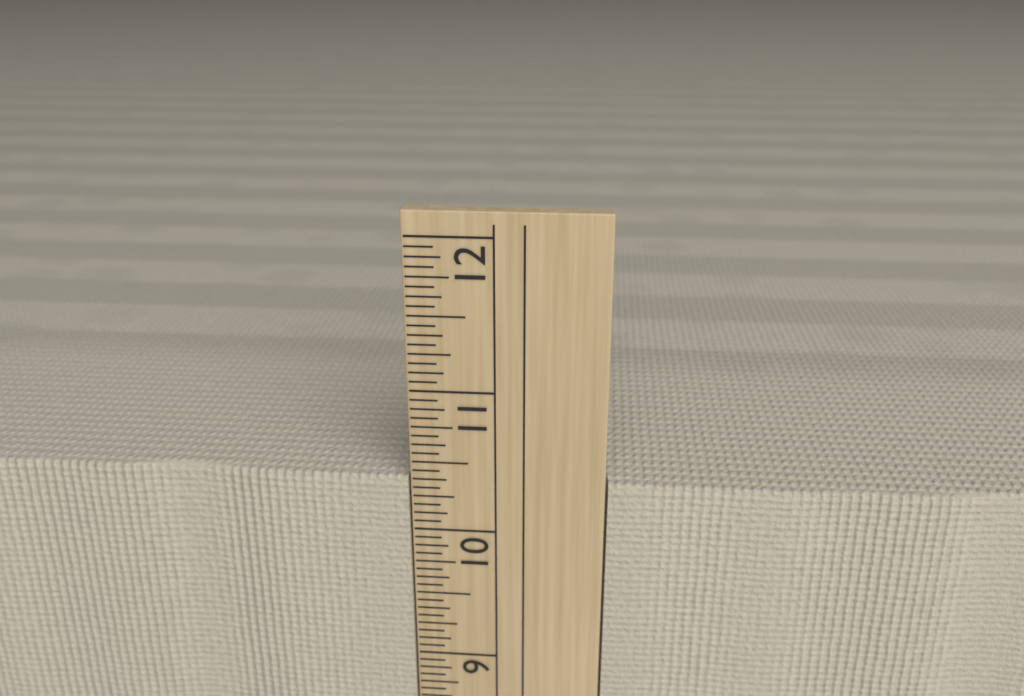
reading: 10.3750 in
